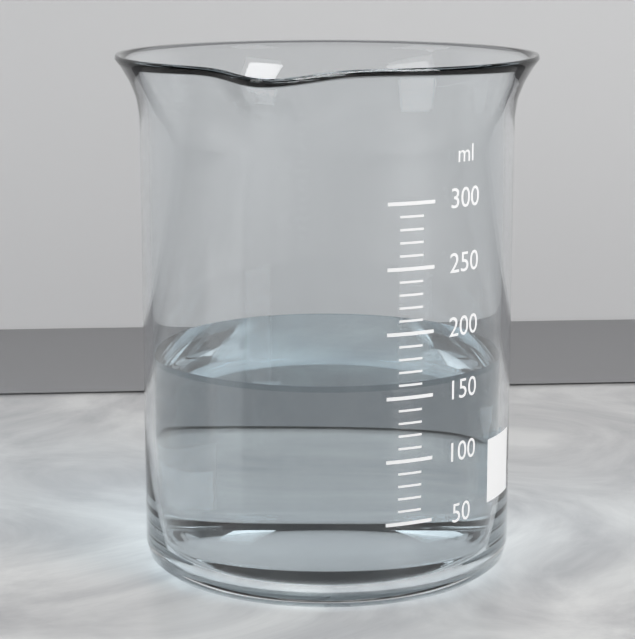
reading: 160 ml
